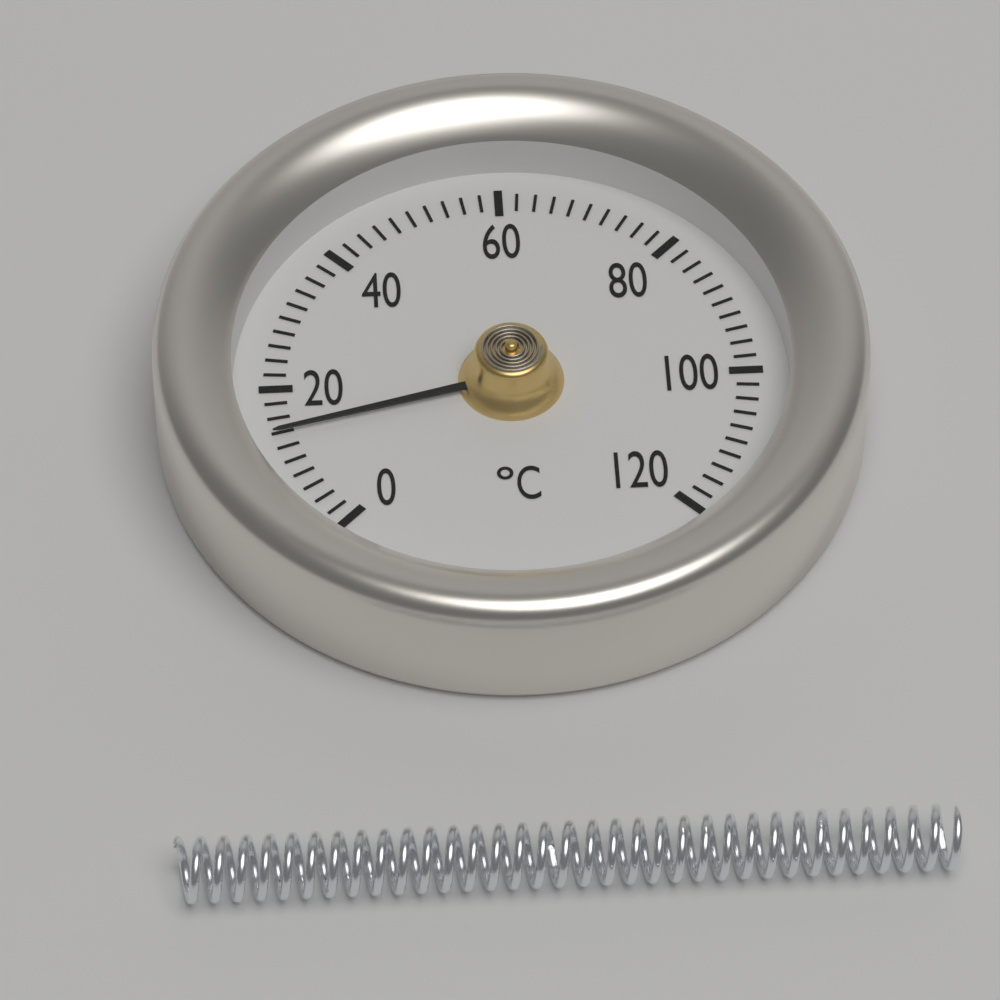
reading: 14 °C
